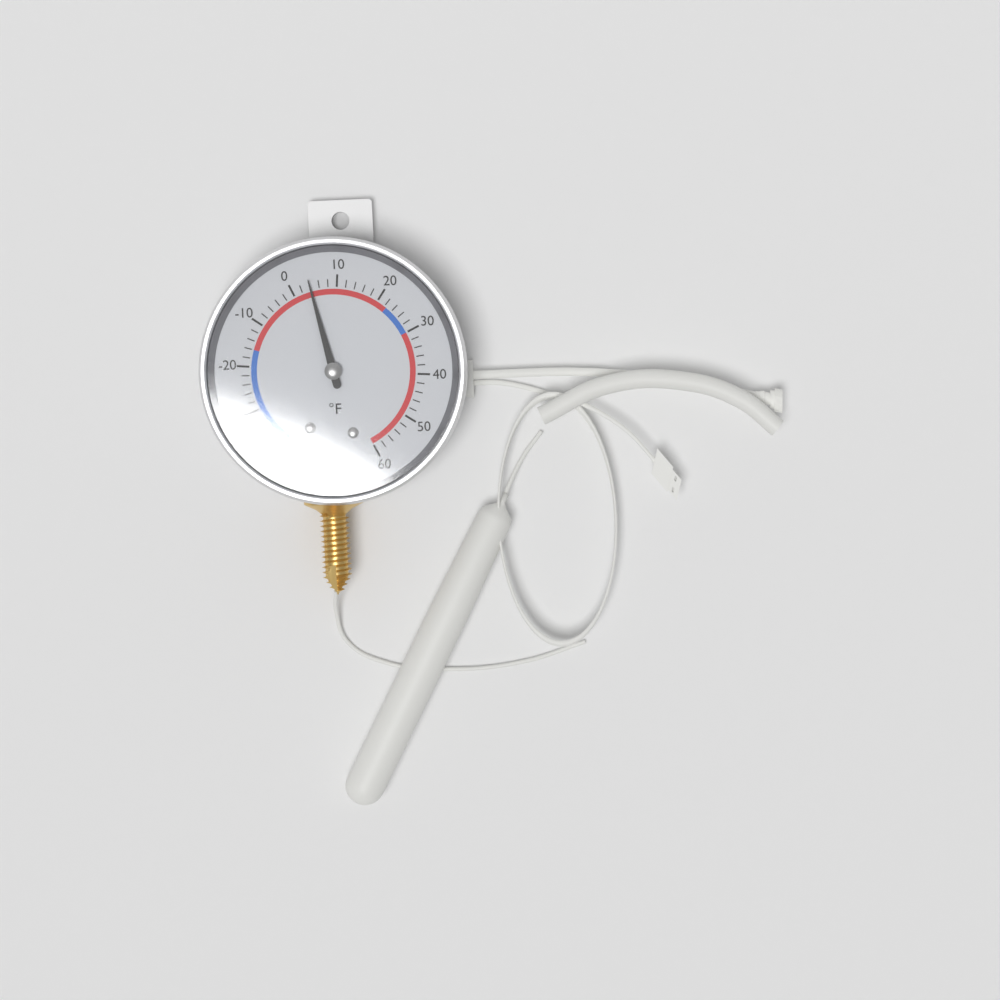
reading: 4 °F
